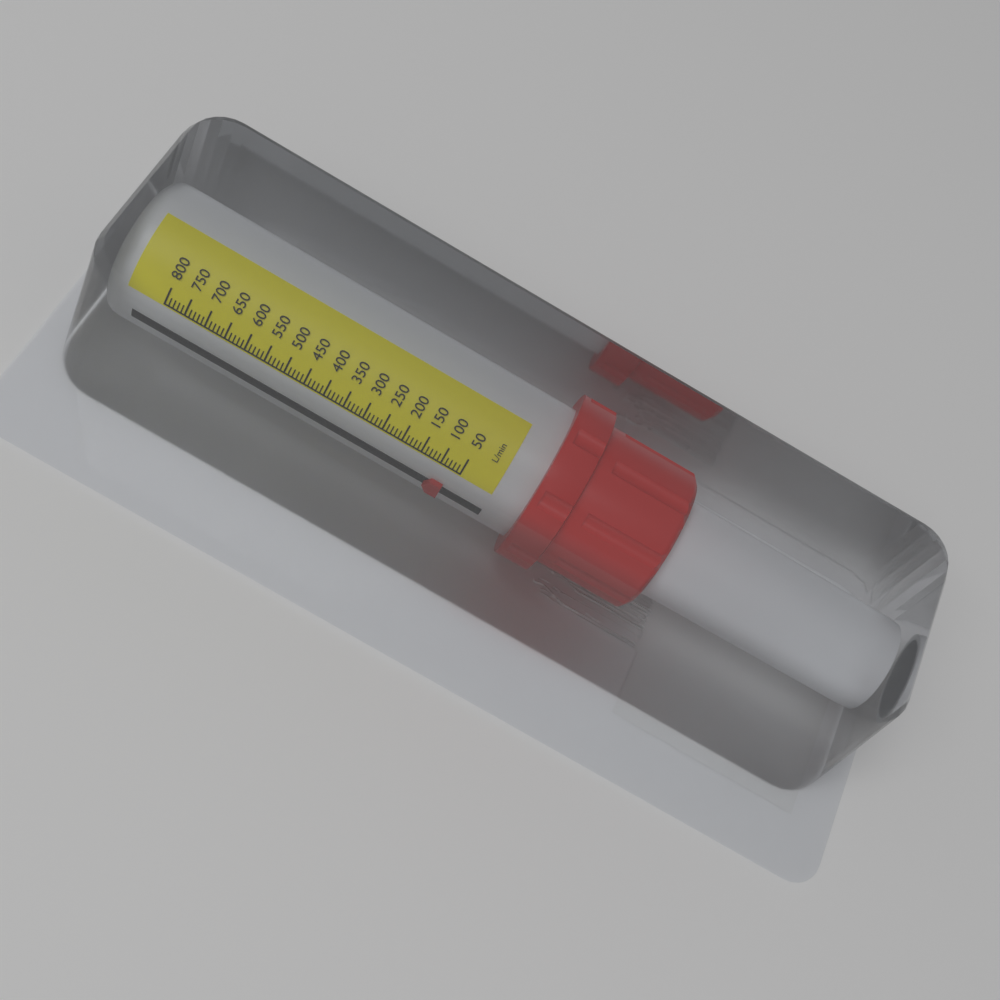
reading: 70 L/min
